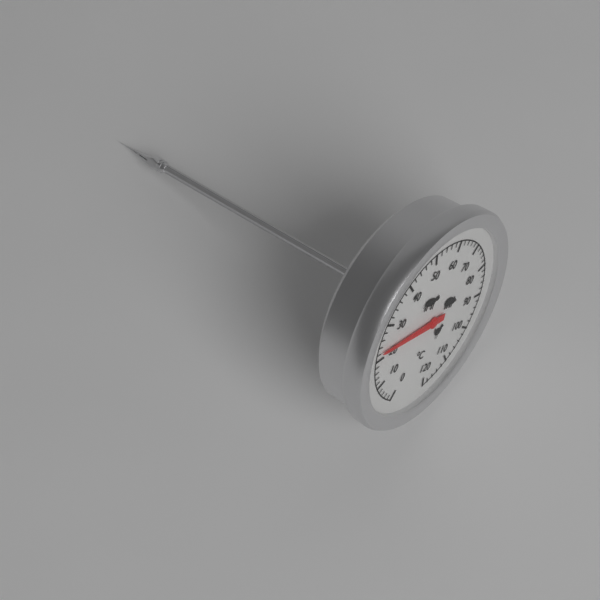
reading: 22 °C
